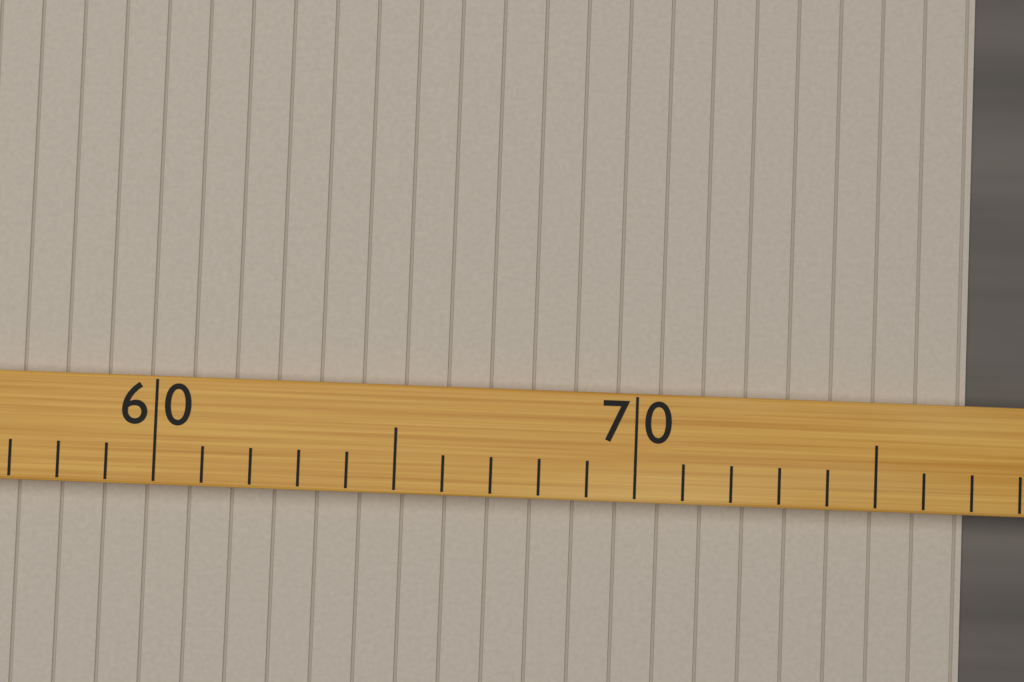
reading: 77 (no unit)
